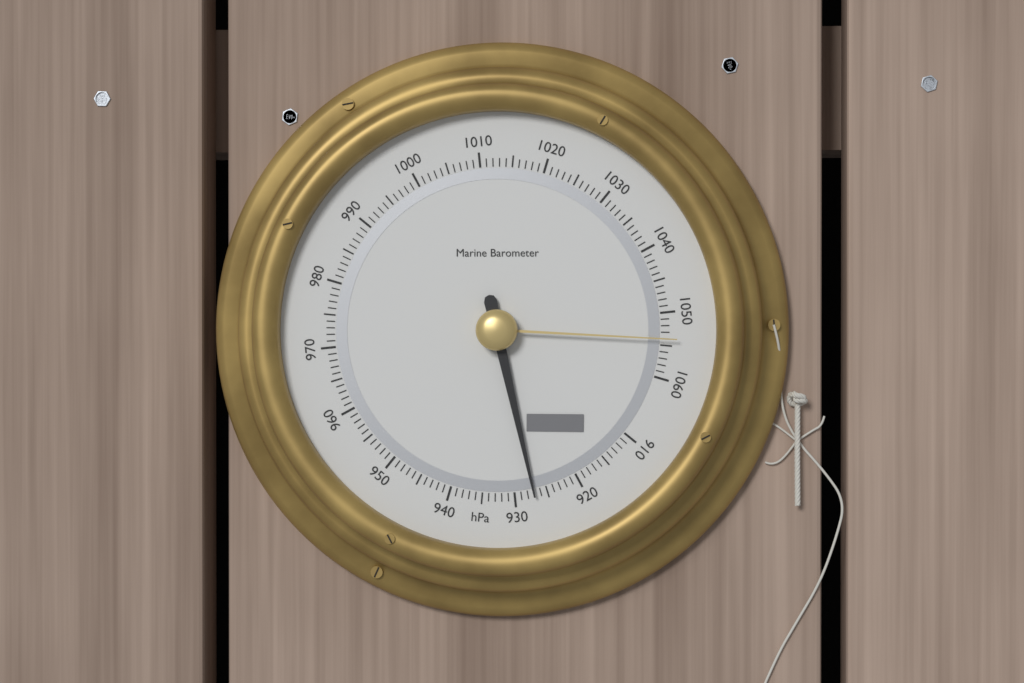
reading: 927 hPa
